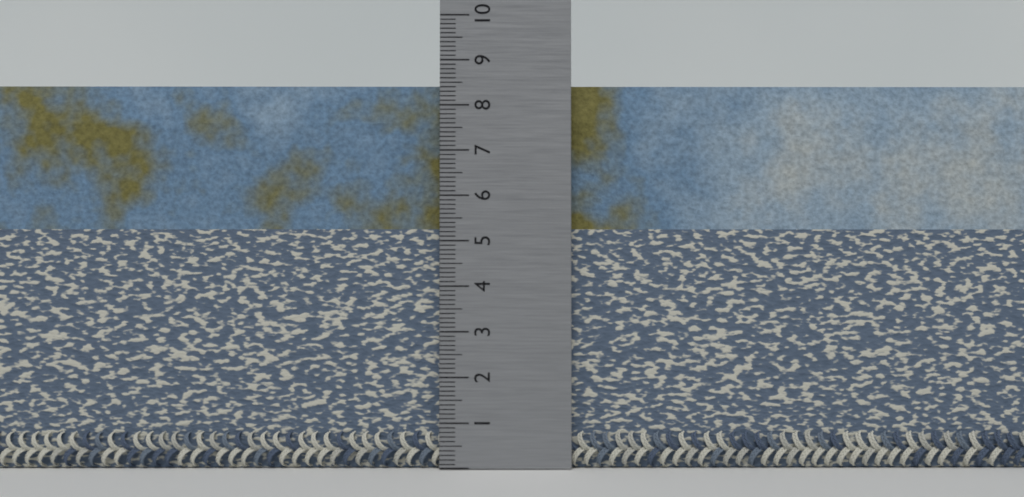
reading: 8.5 (no unit)
